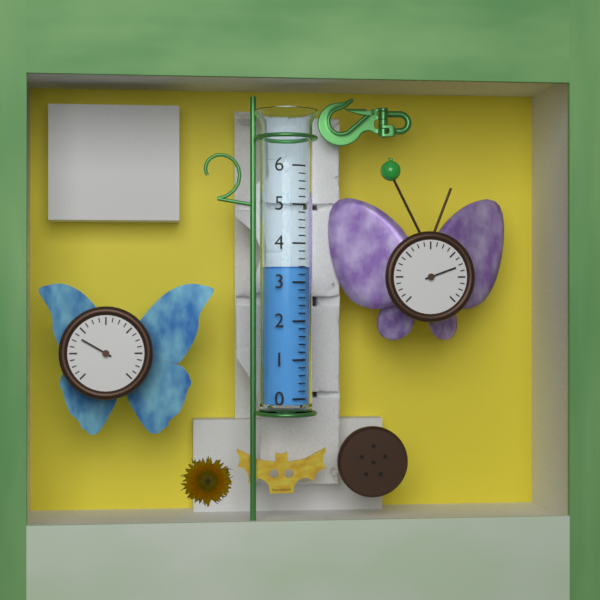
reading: 3.4 (no unit)
